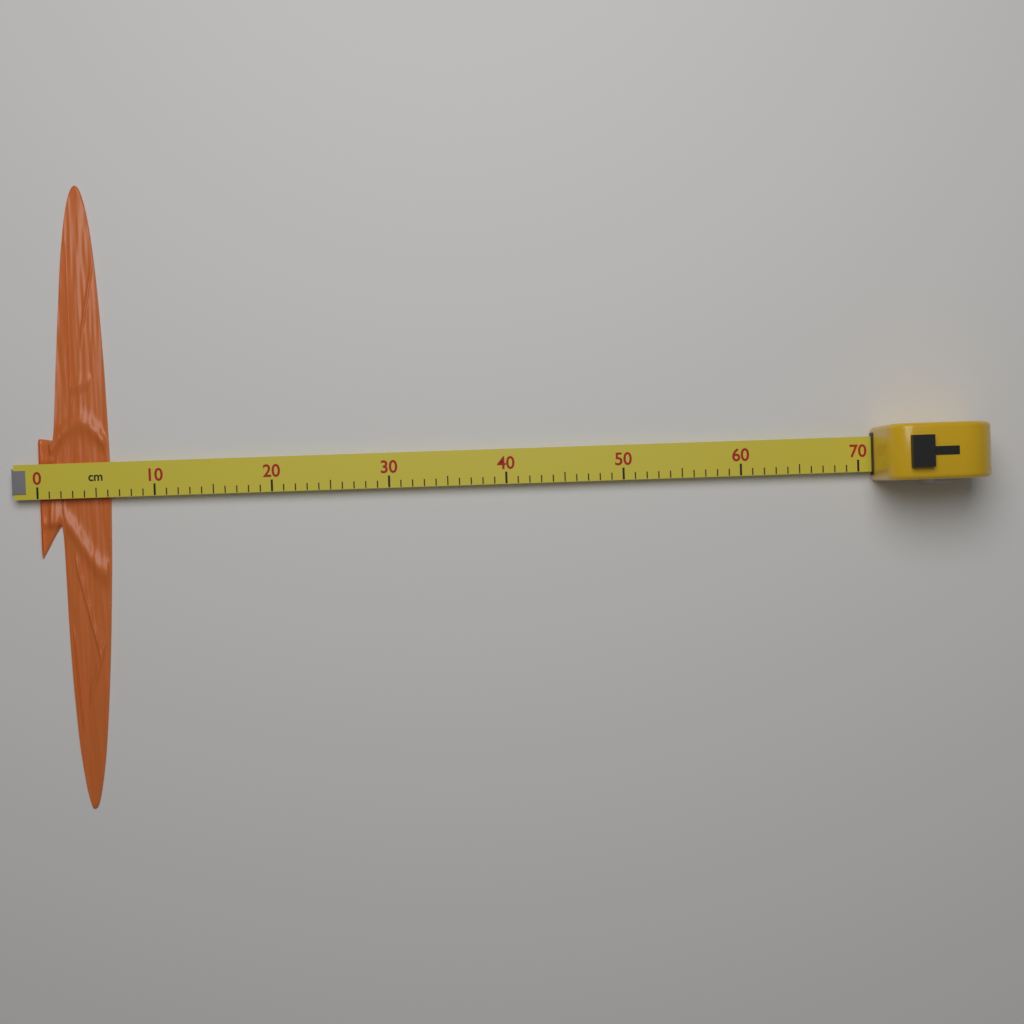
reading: 6 cm
